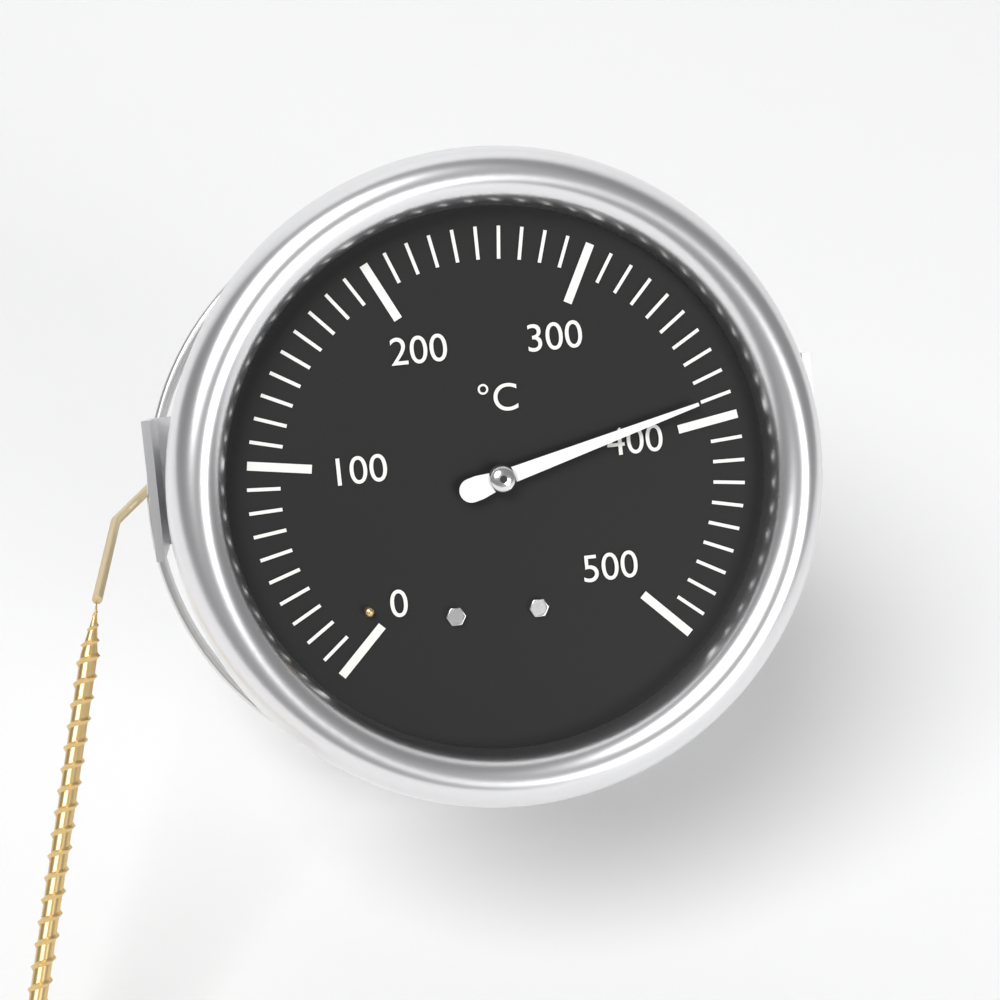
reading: 390 °C
